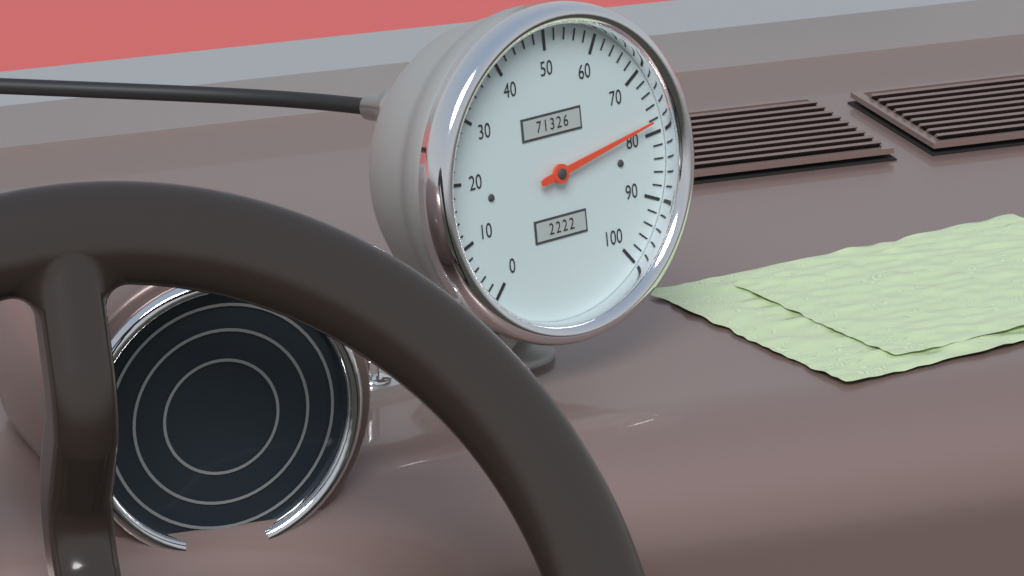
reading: 78 (no unit)
